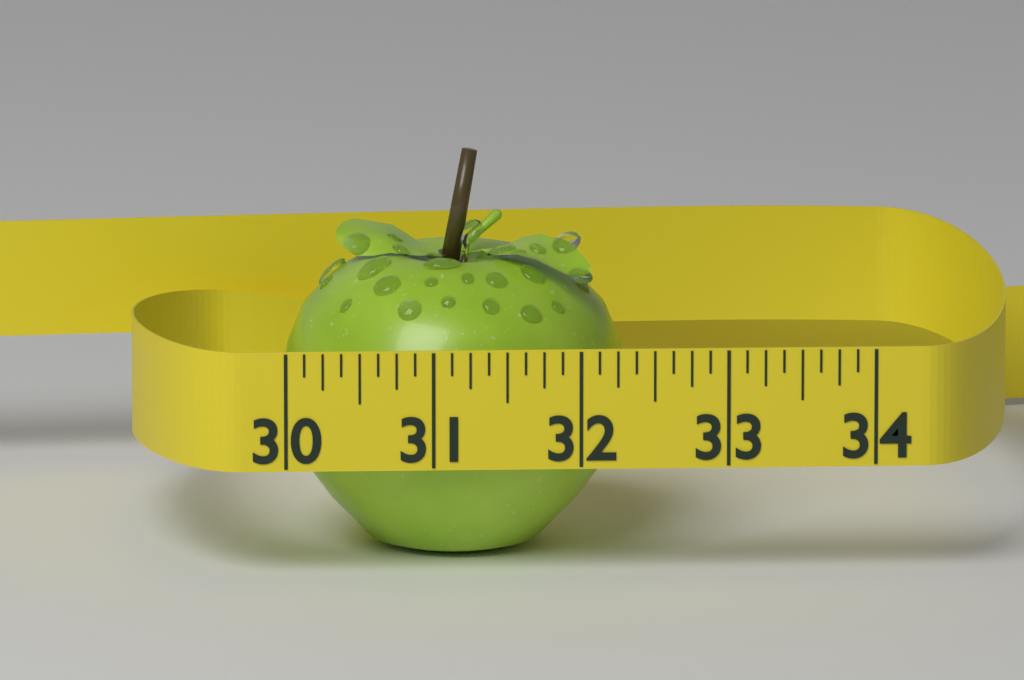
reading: 32.375 (no unit)
